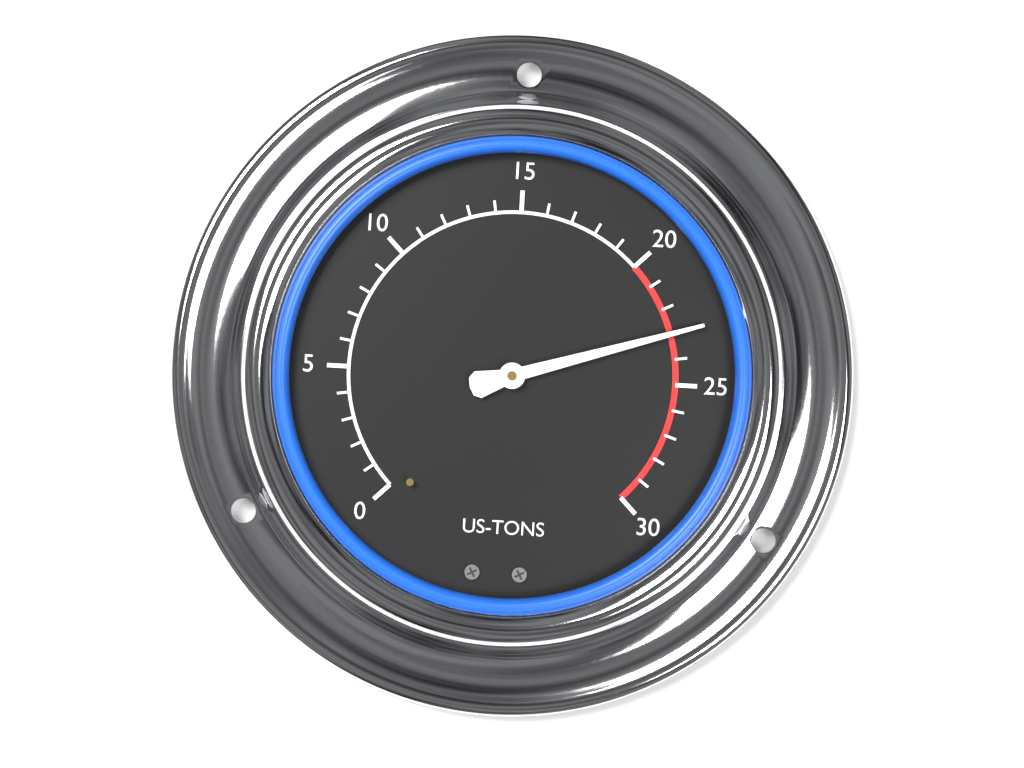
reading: 23 US-TONS
